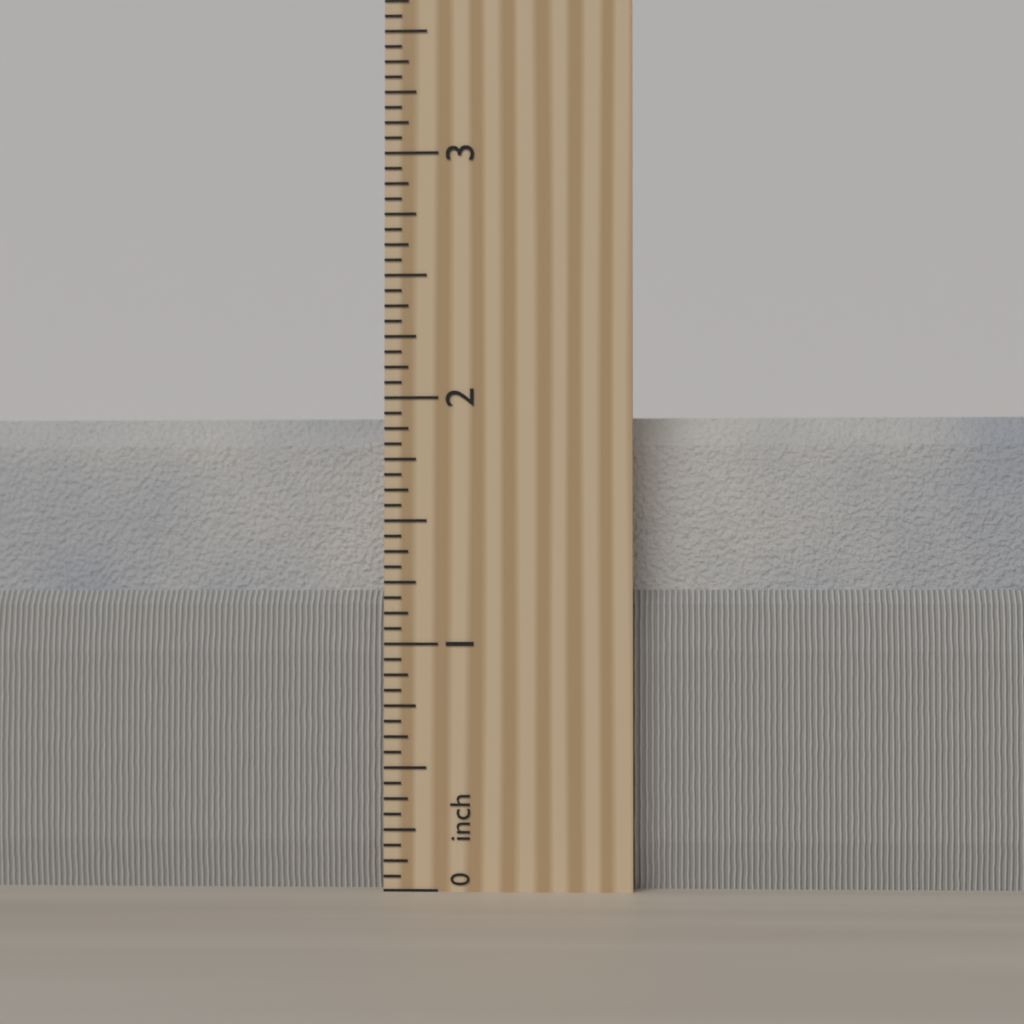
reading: 1.9375 inch
